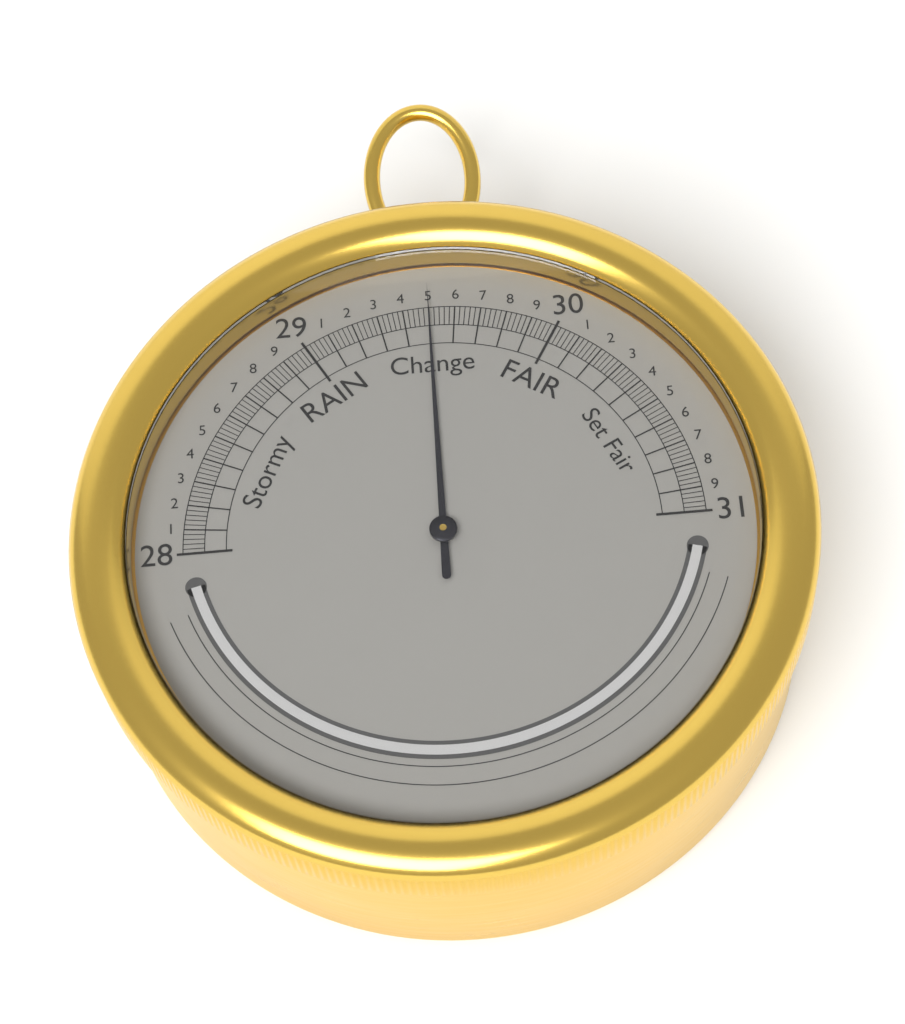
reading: 29.50 inHg
